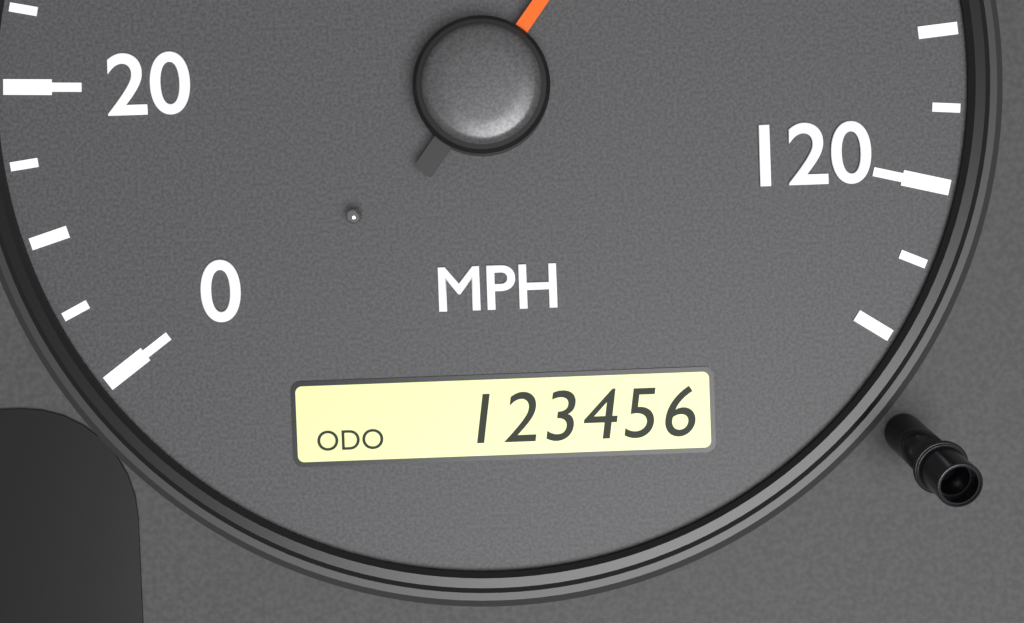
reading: 85 MPH
